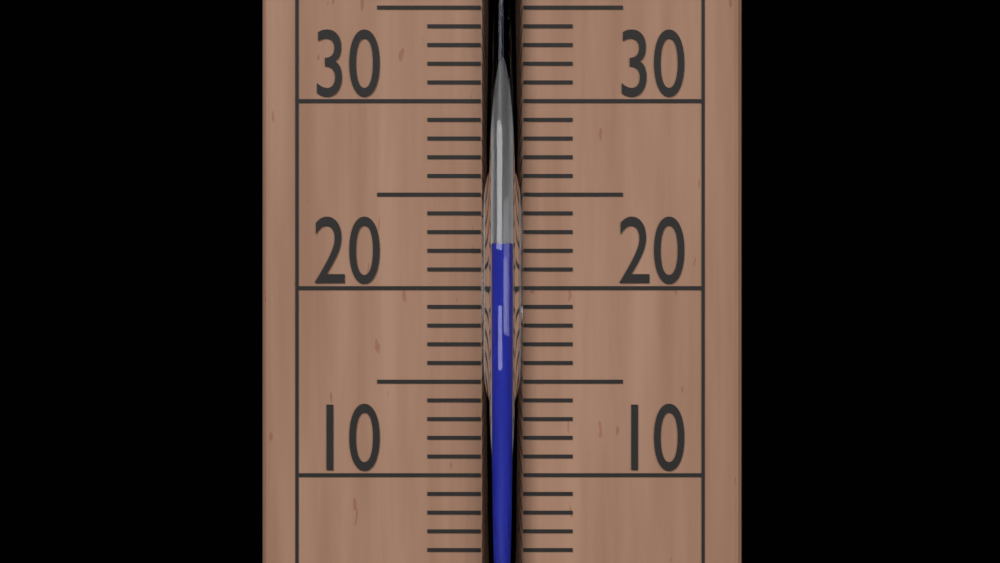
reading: 22.3 °C
